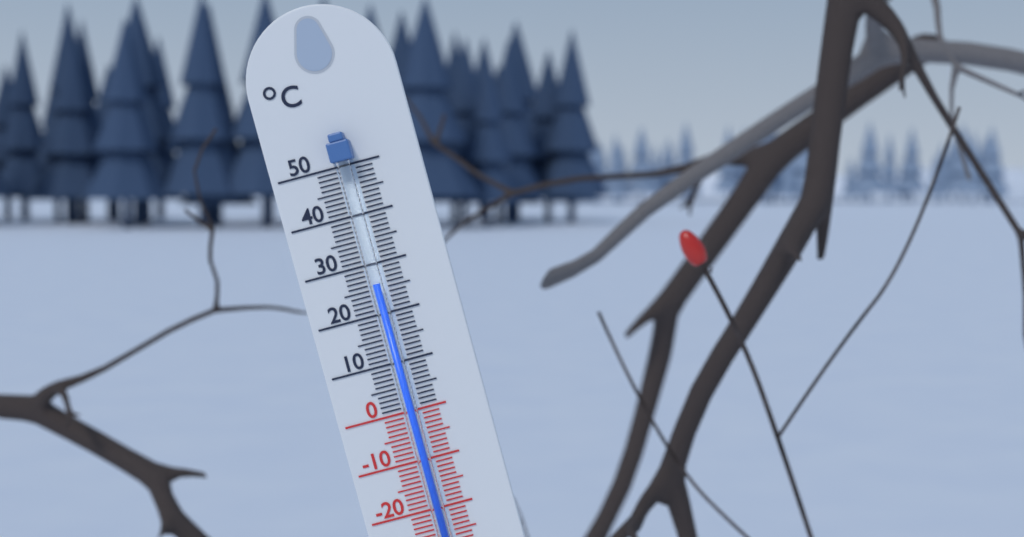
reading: 26 °C
